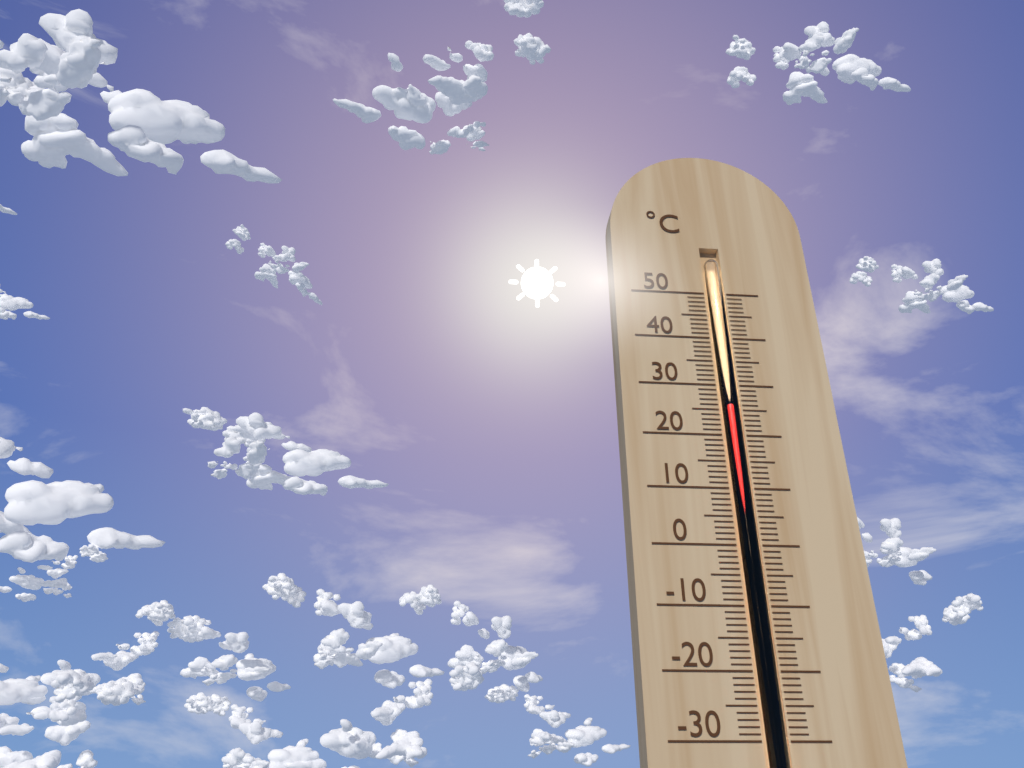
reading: 26 °C
